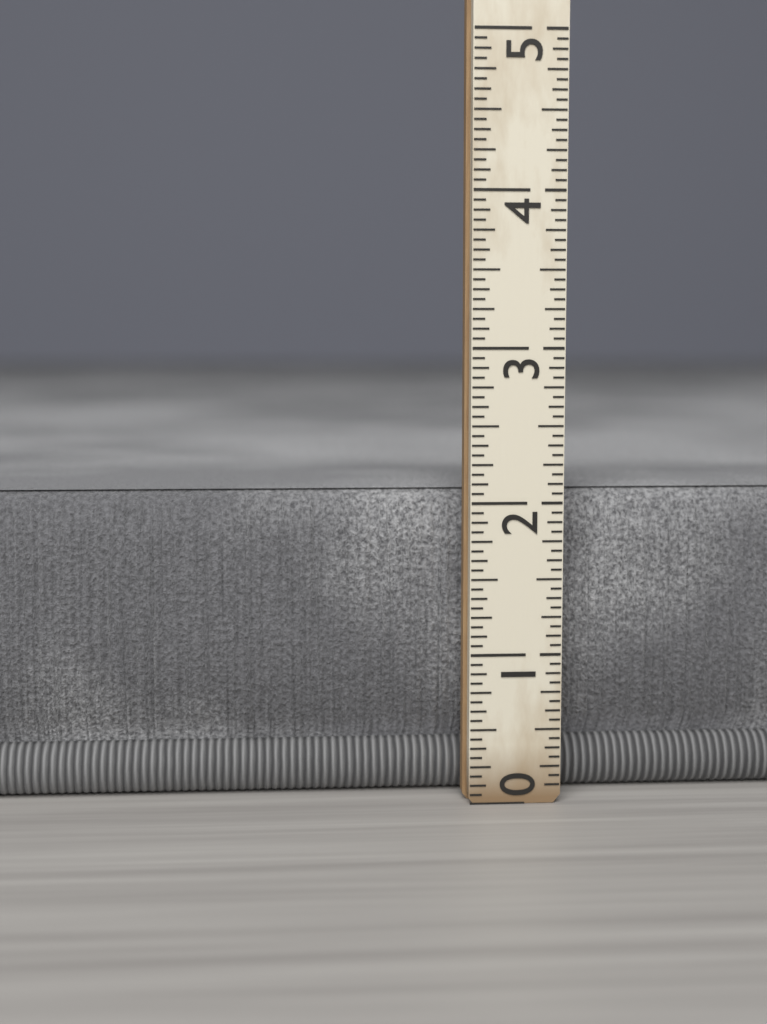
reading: 2.0625 (no unit)
